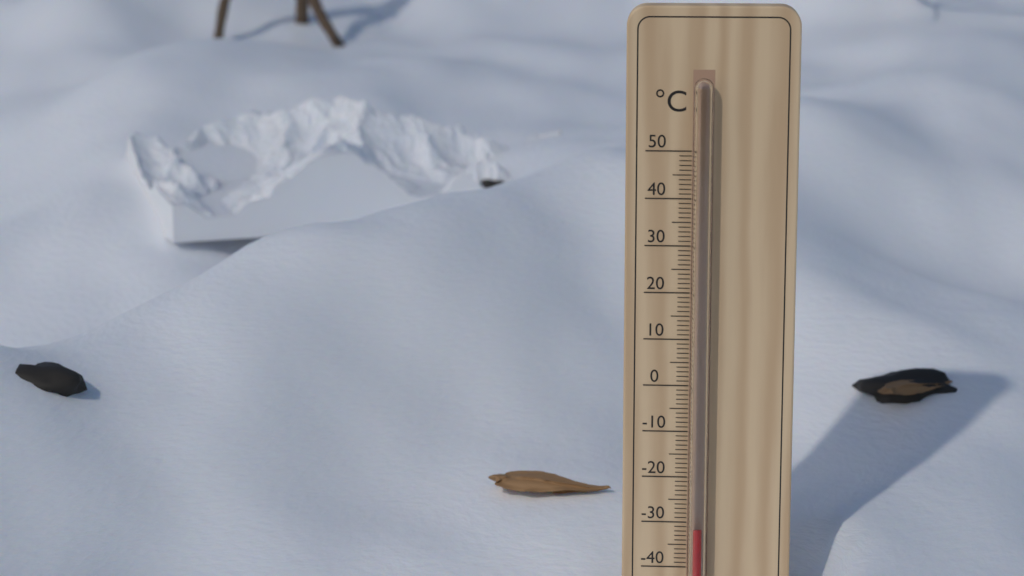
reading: -31 °C
